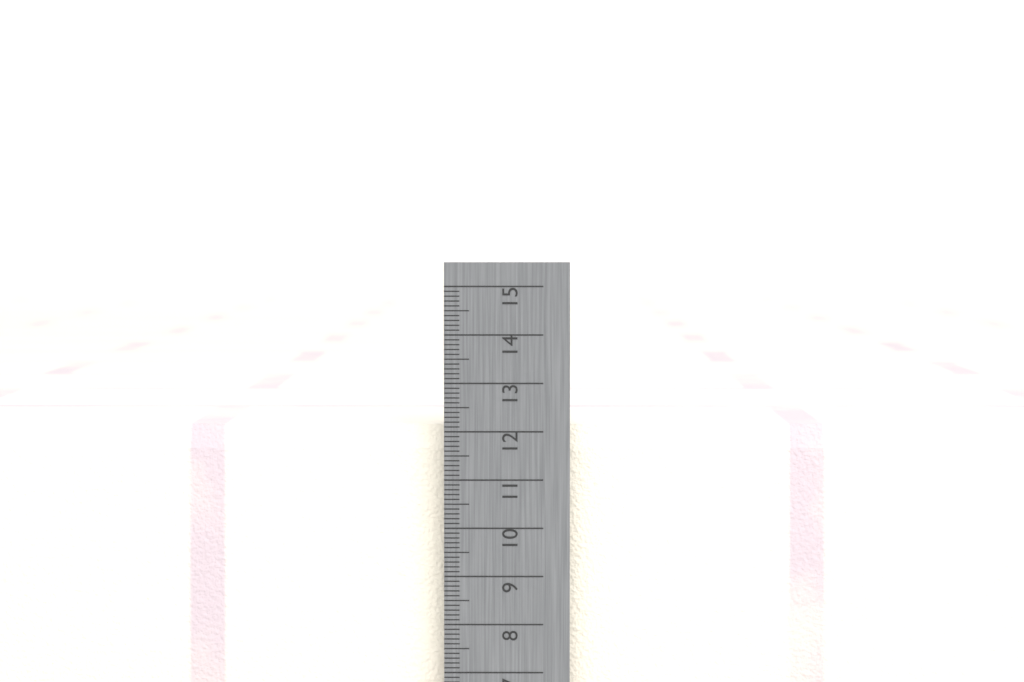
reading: 12.1 cm
